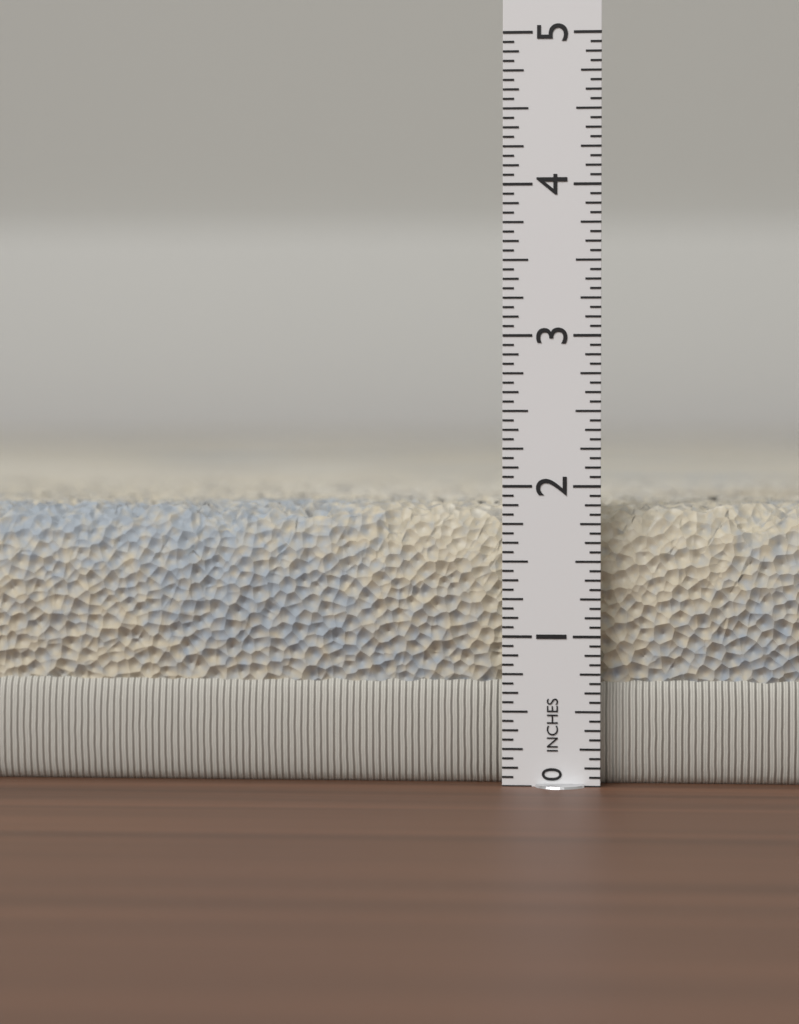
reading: 1.8750 in
